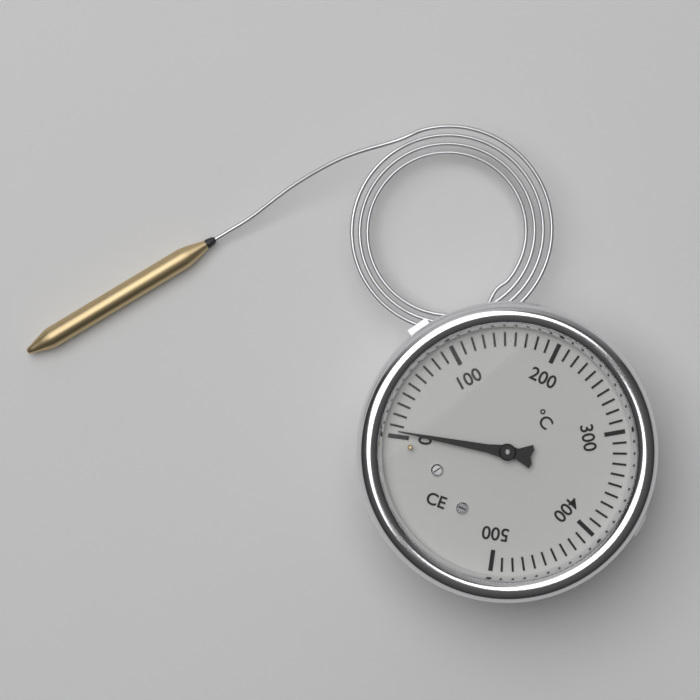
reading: 5 °C
